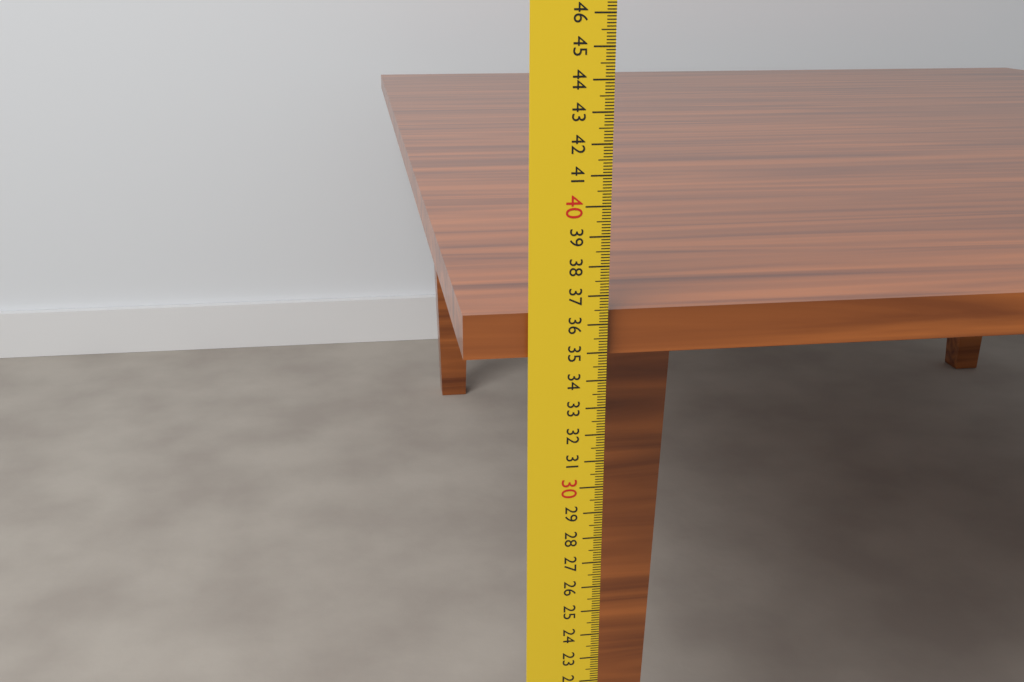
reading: 36.4 cm
